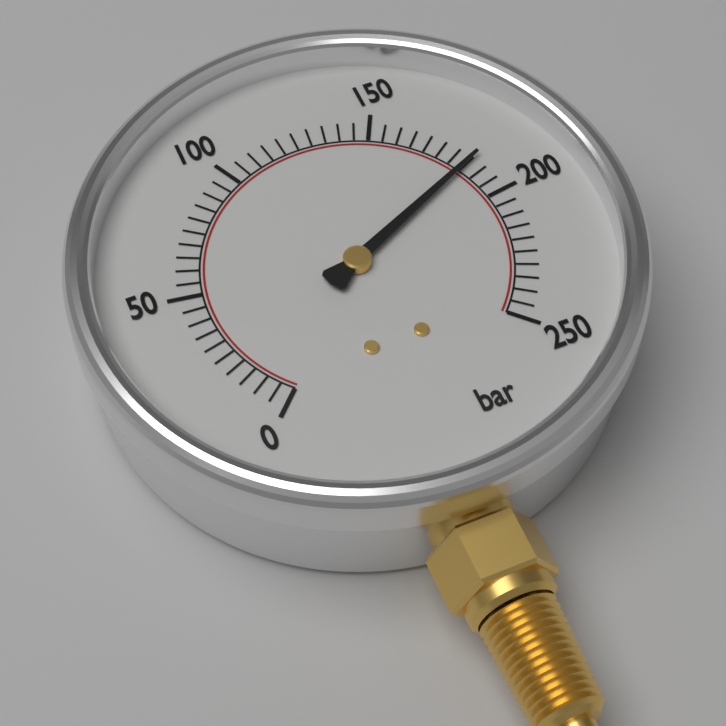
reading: 185 bar
